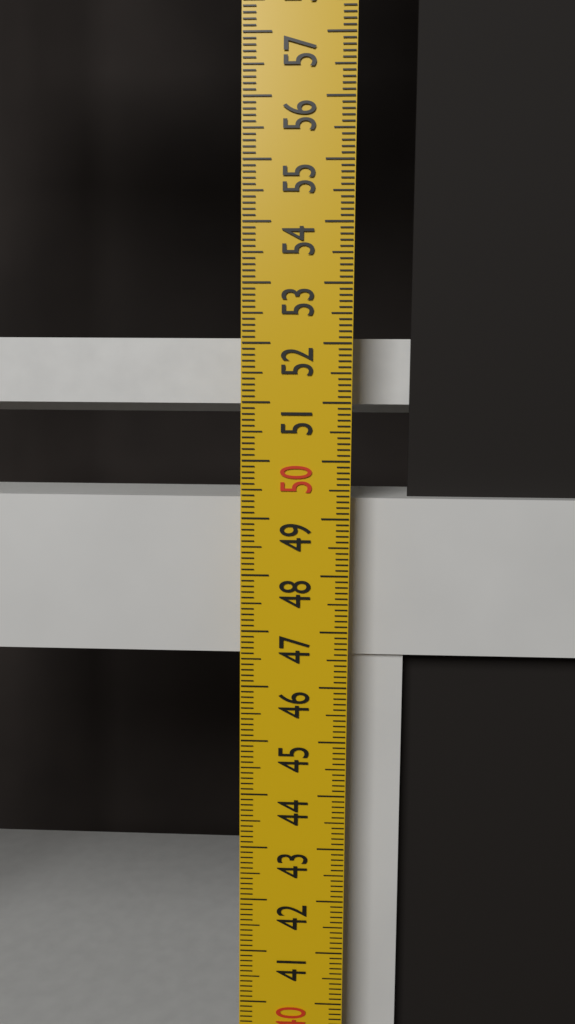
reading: 49.3 cm
